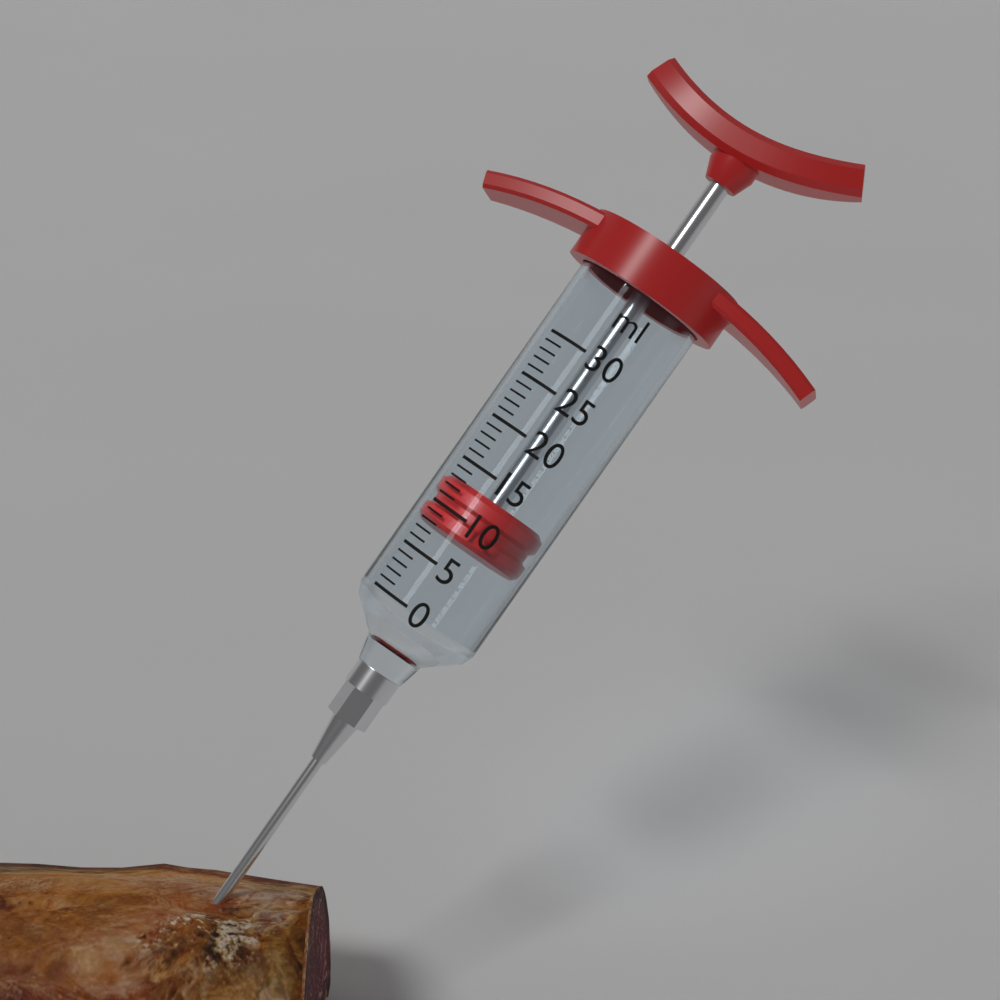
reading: 8 ml
